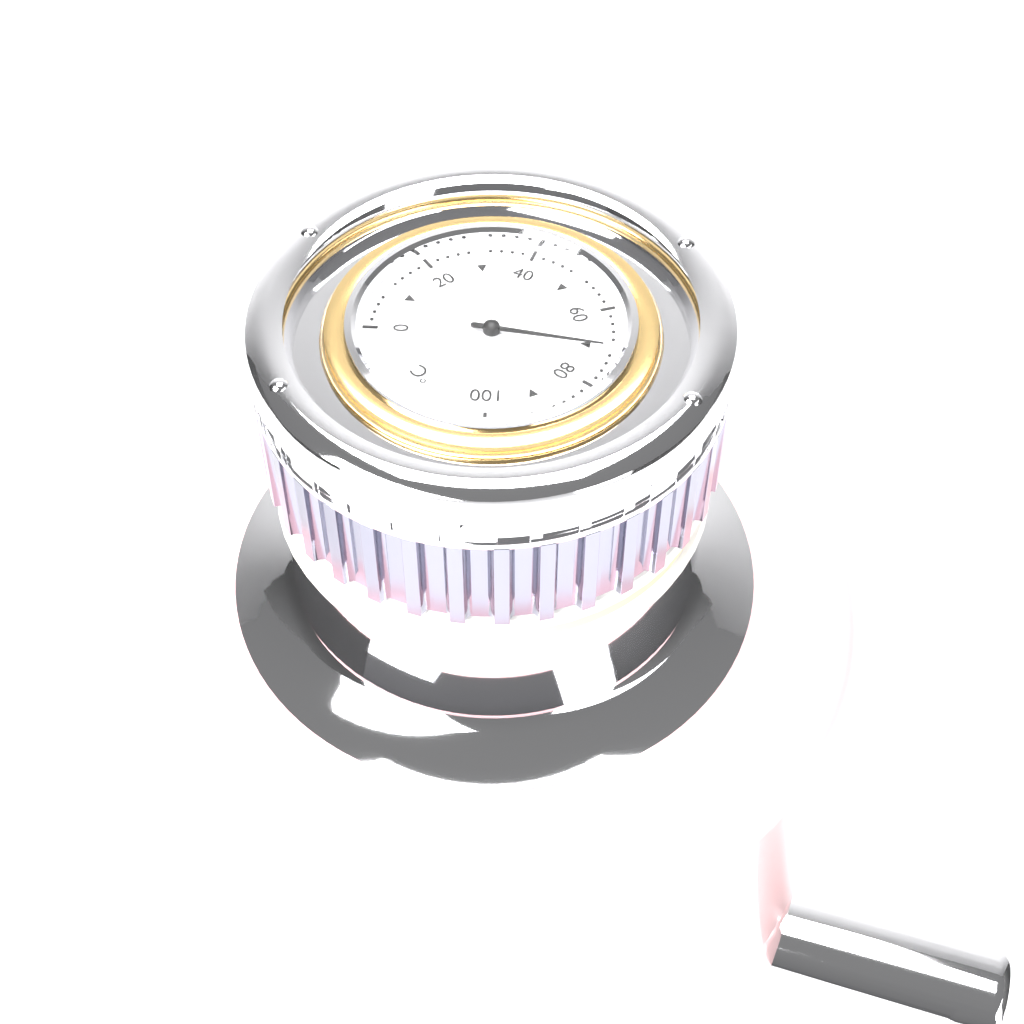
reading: 70 °C
